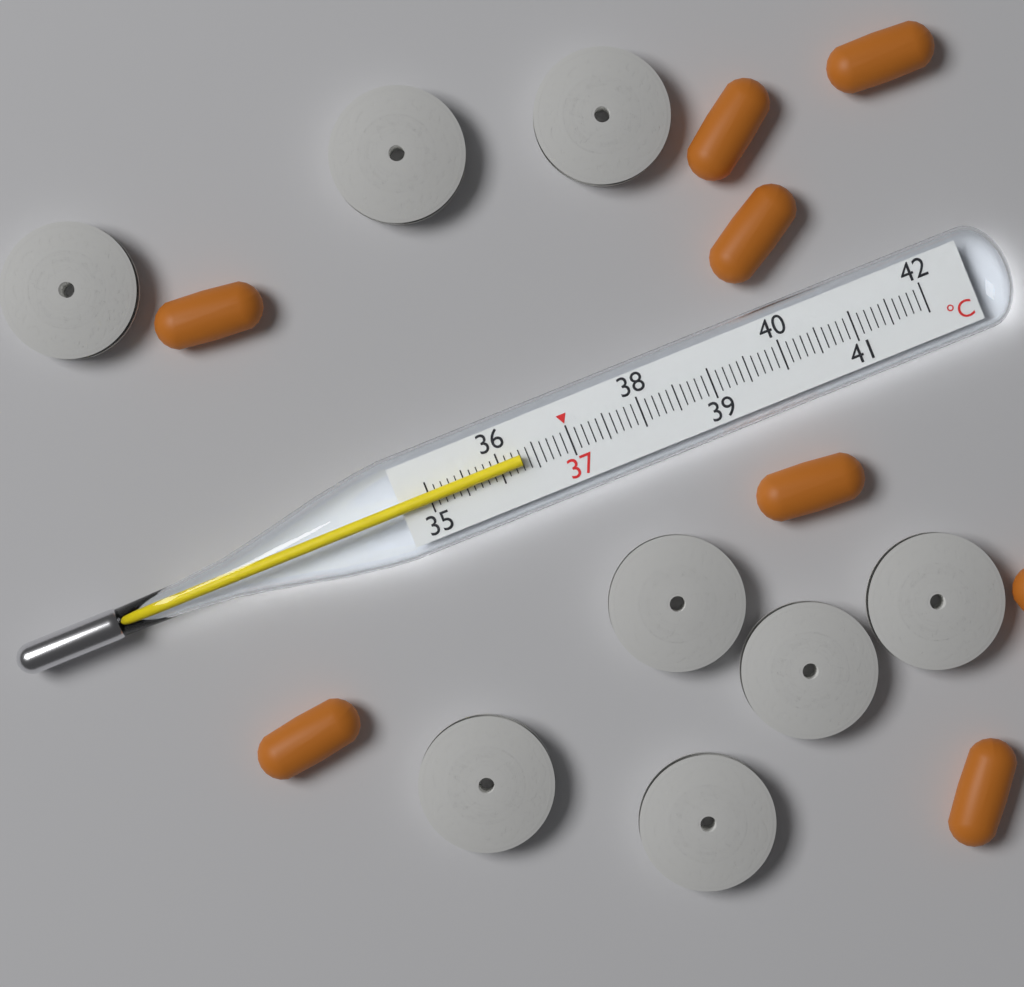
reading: 36.3 °C
